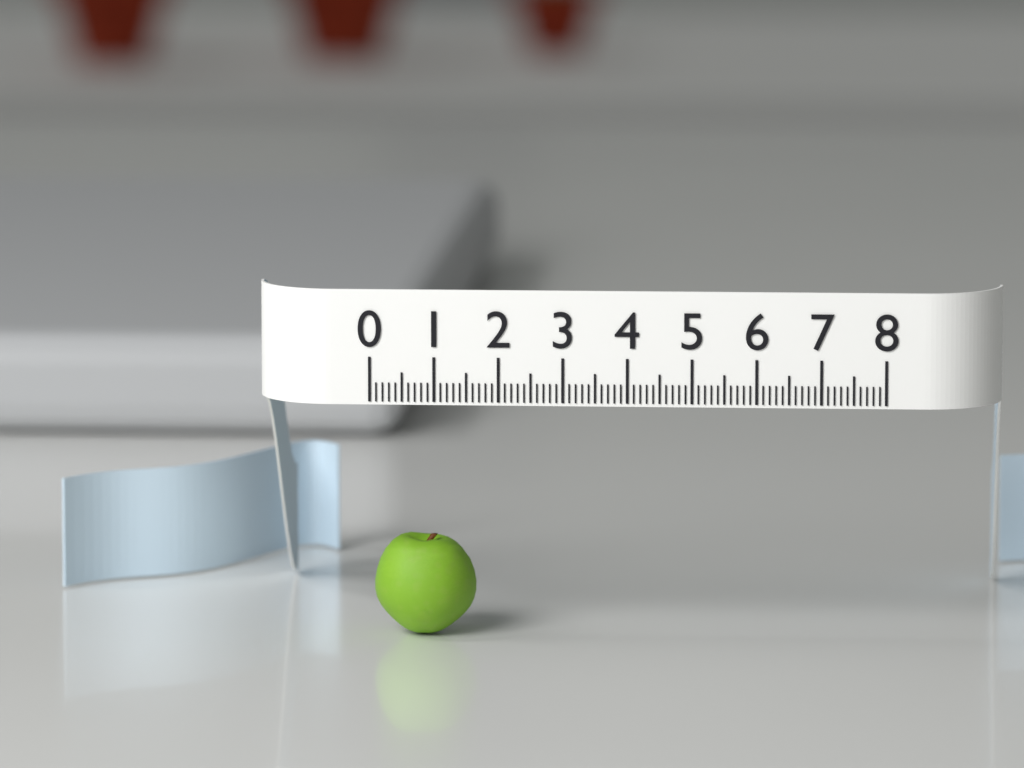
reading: 1.6 (no unit)
